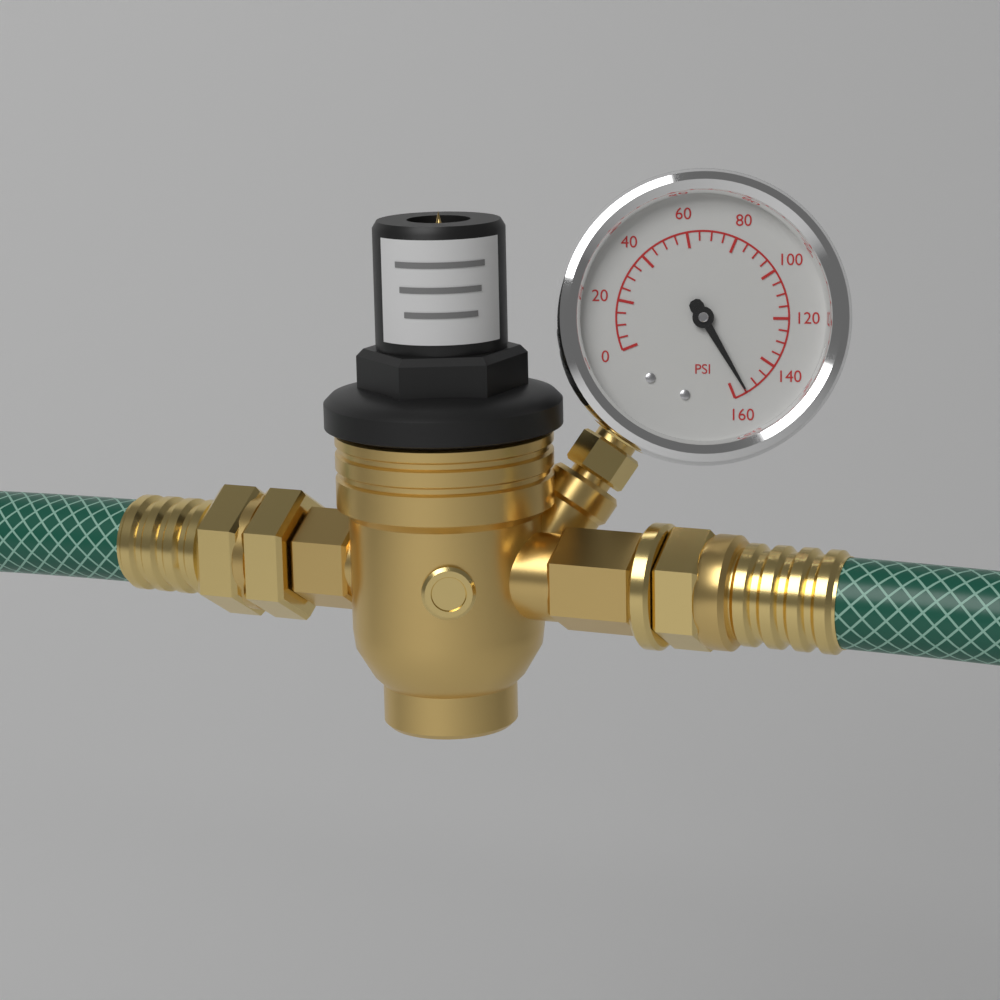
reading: 155 psi
